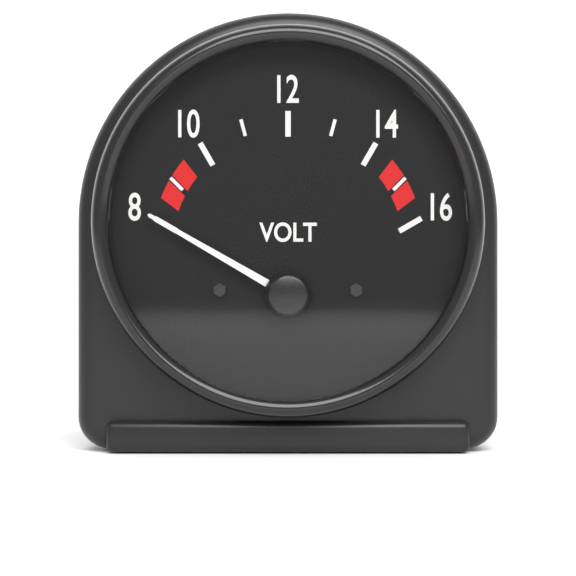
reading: 8 V
